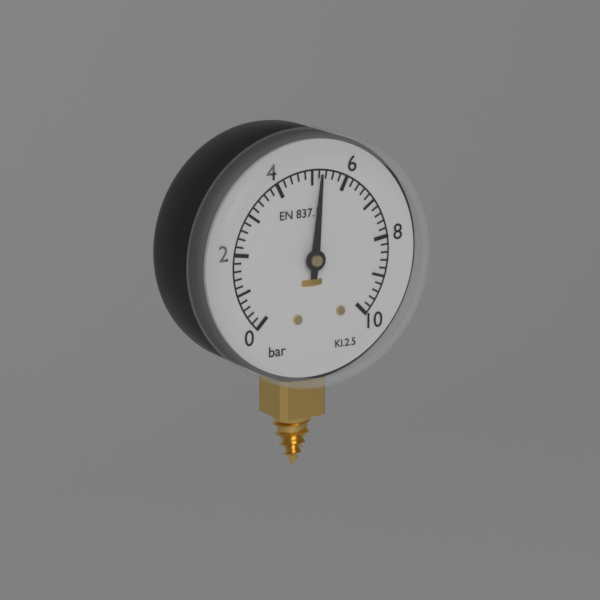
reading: 5.2 bar
